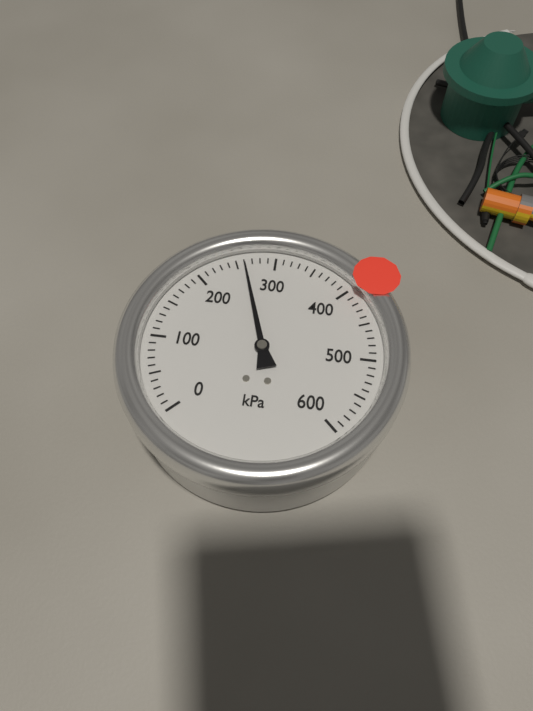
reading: 260 kPa
